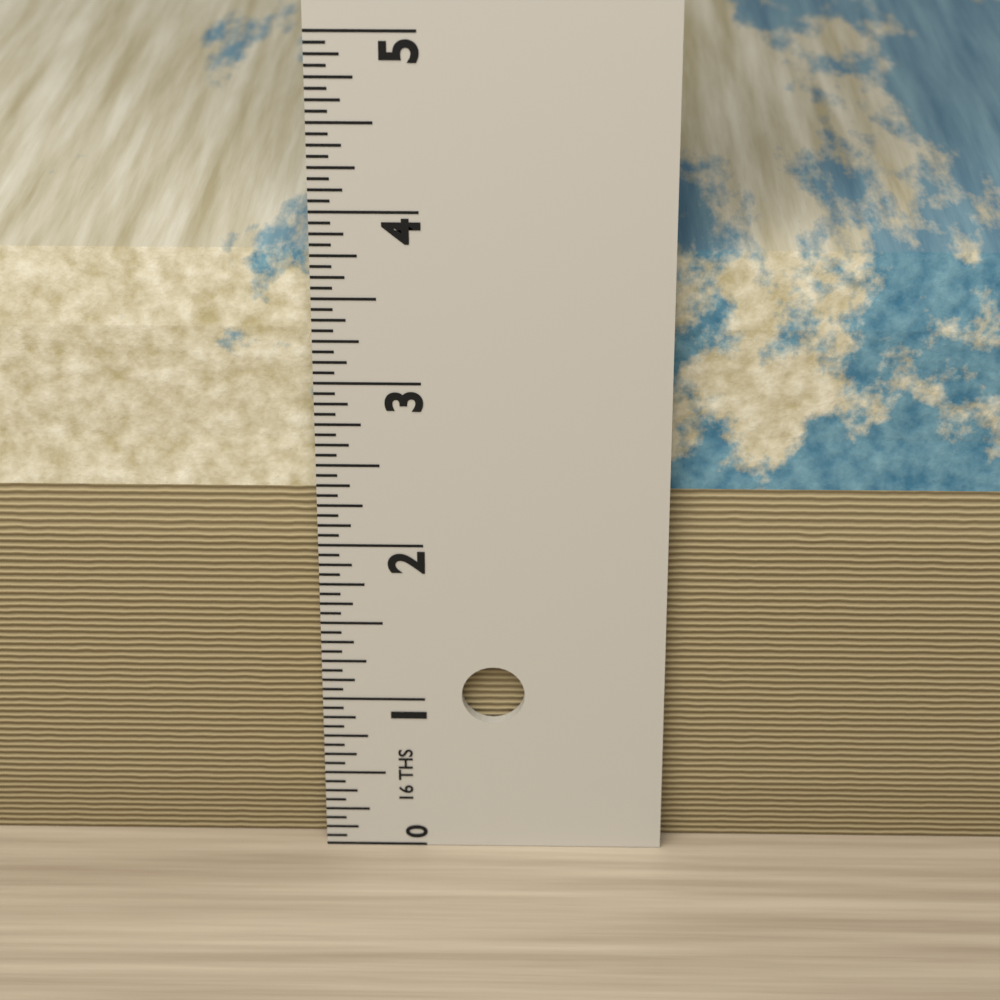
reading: 3.6875 in
